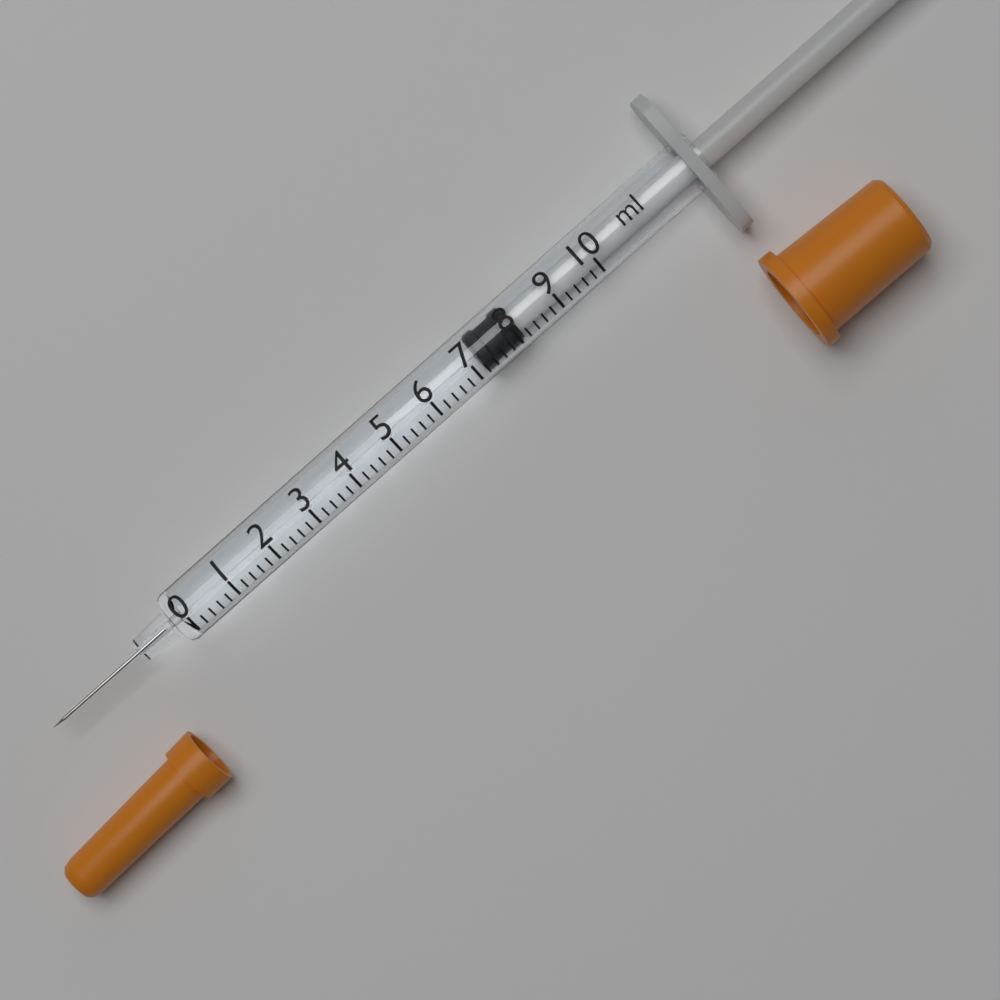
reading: 7.2 ml
